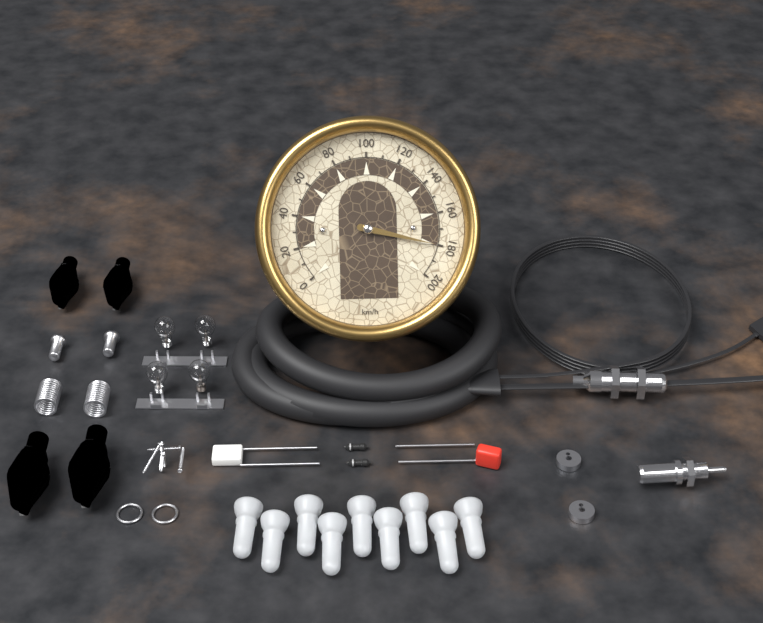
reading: 180 km/h
